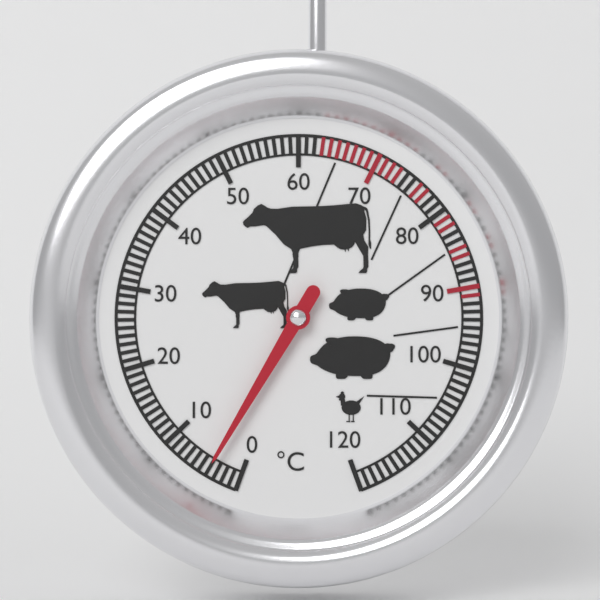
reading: 4 °C
